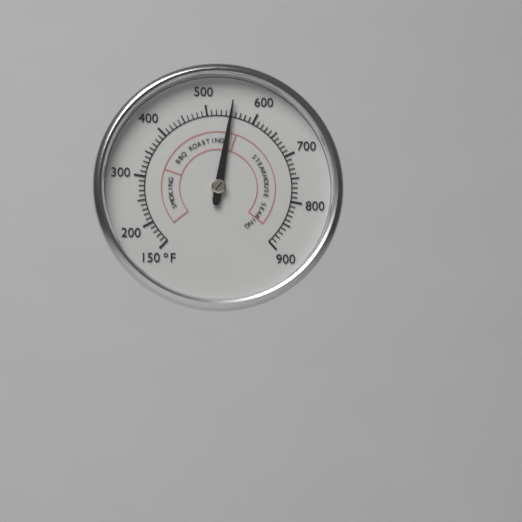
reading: 550 °F
